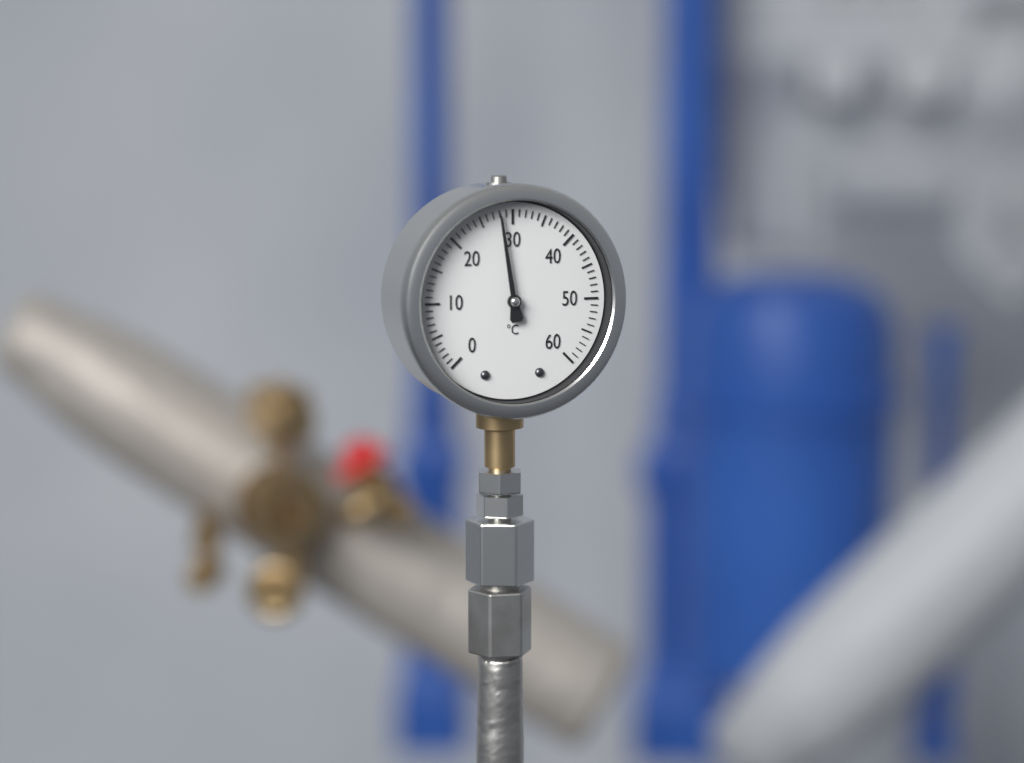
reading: 28 °C
